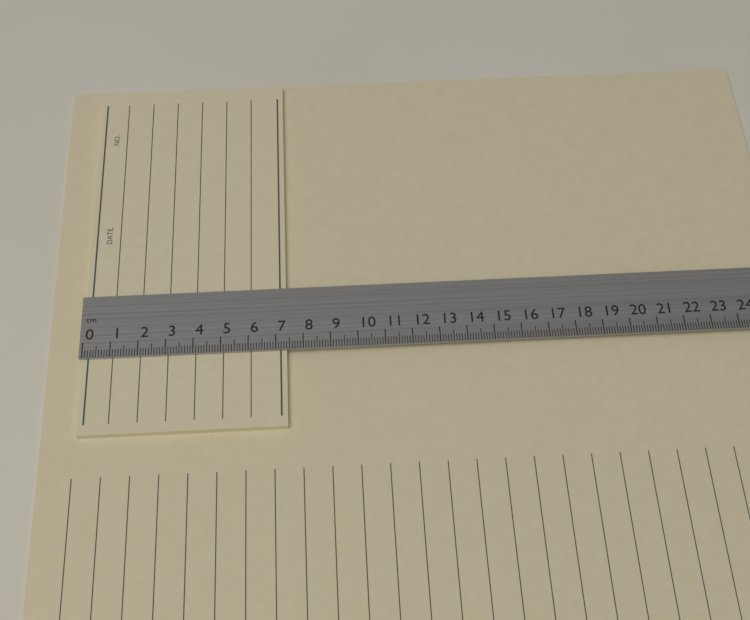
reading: 7.4 cm
